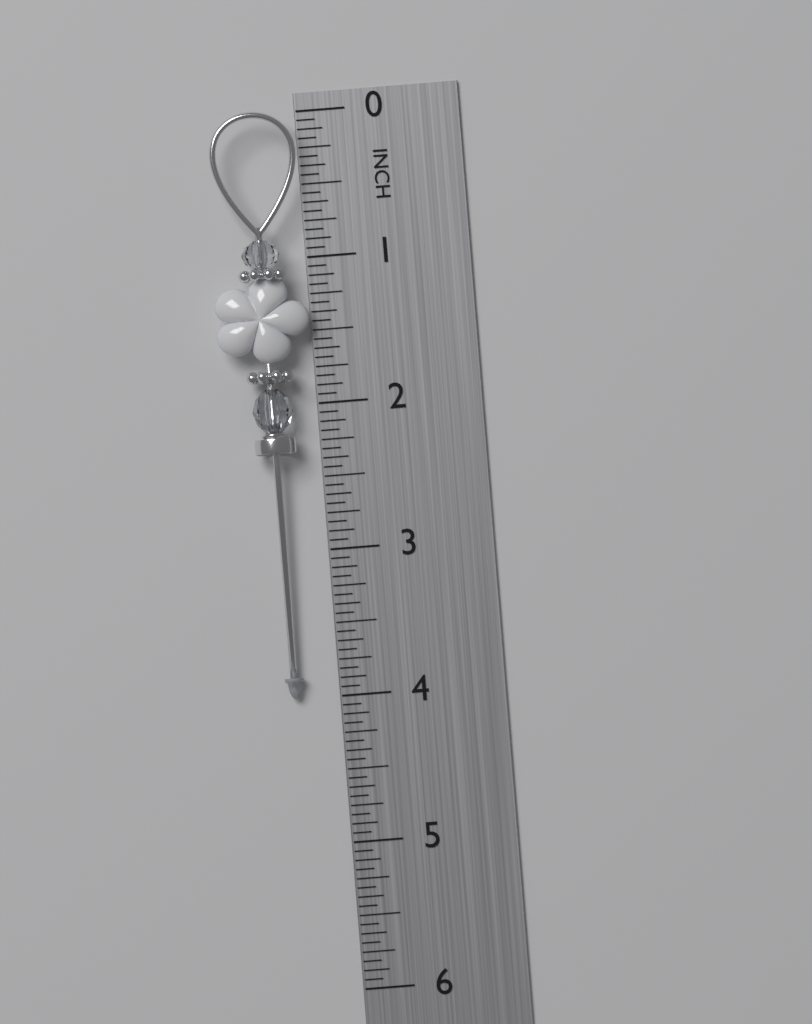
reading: 4.0000 in
